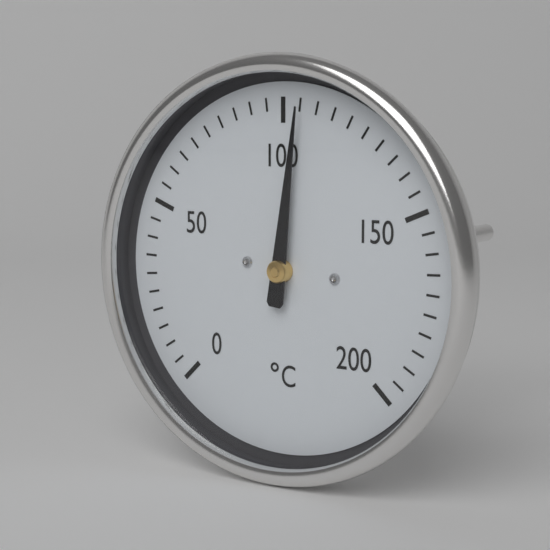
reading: 105 °C
